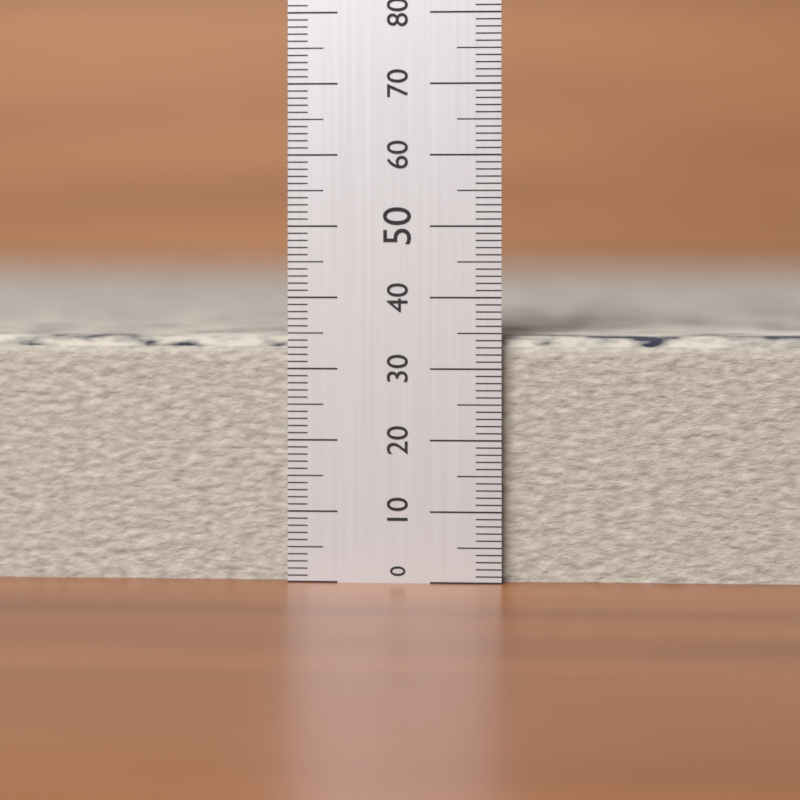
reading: 35 (no unit)
